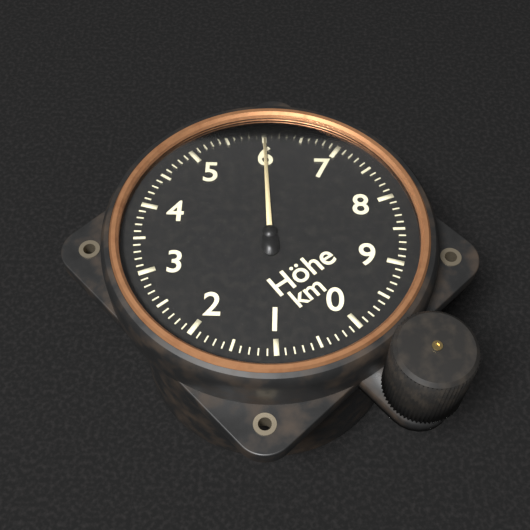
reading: 6.0 km
